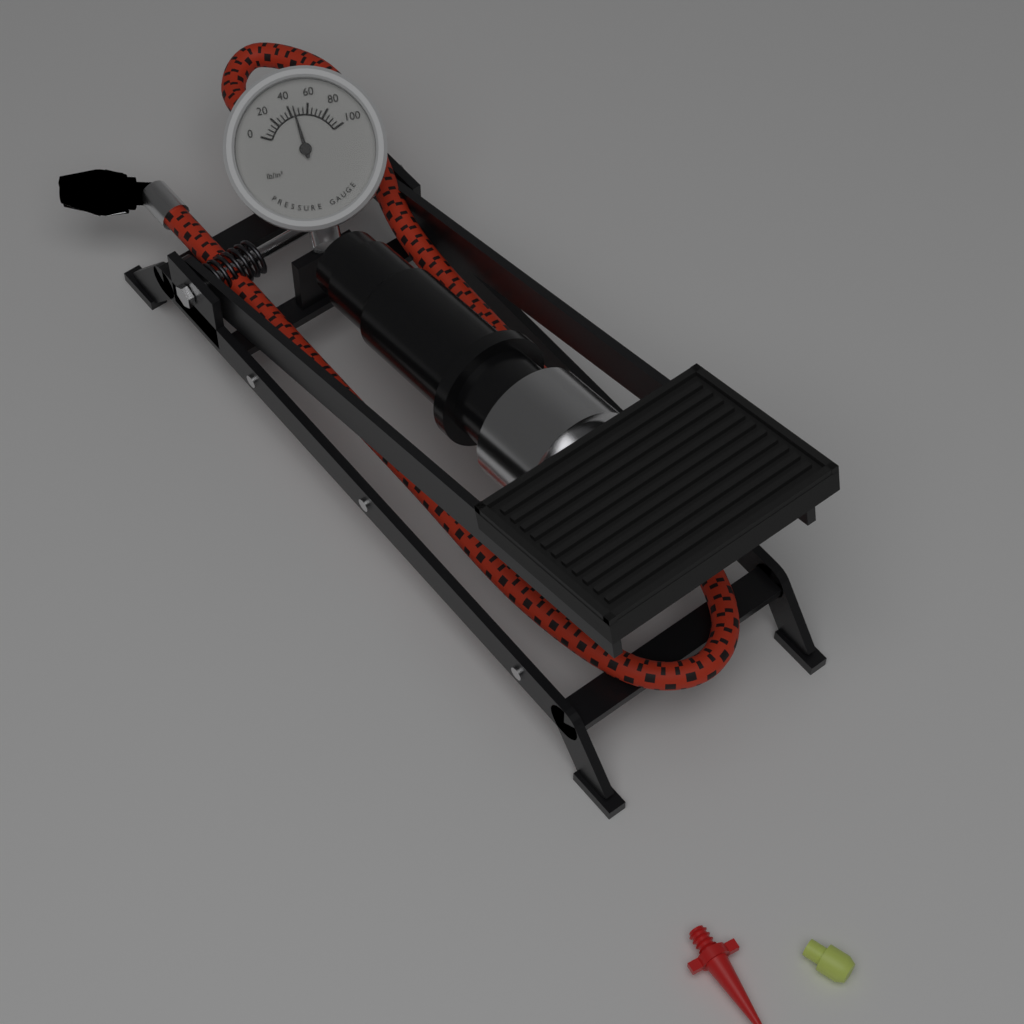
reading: 45 lb/in²
